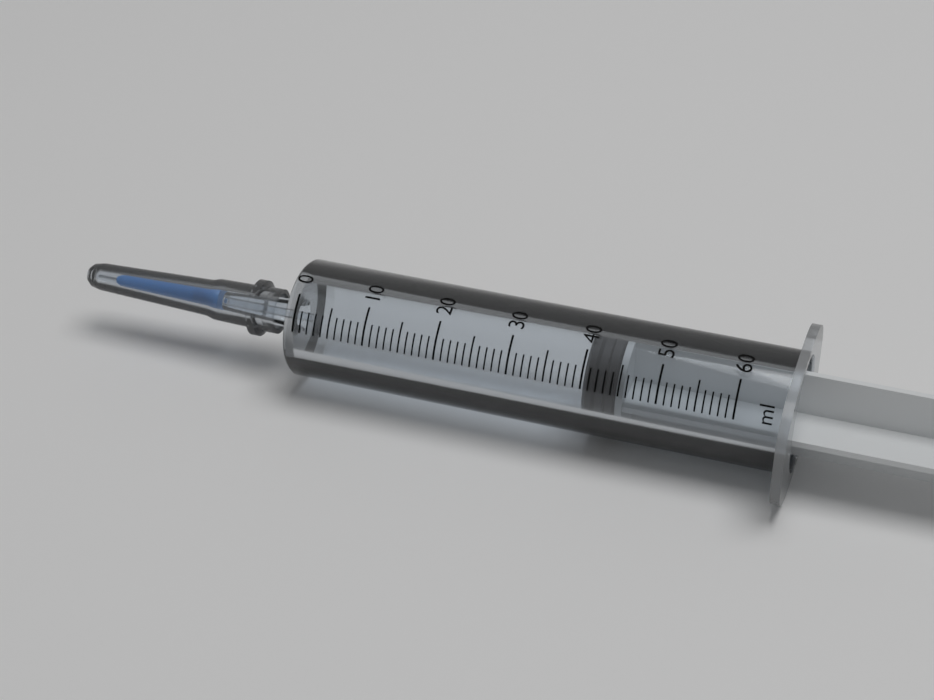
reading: 40 ml
